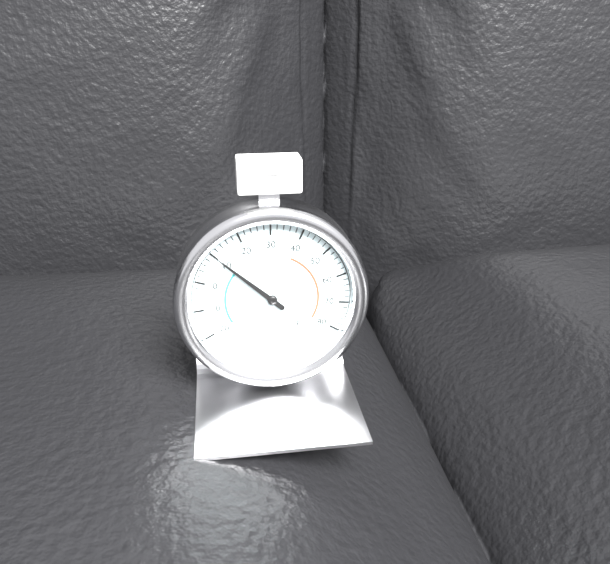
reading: 10 °F
